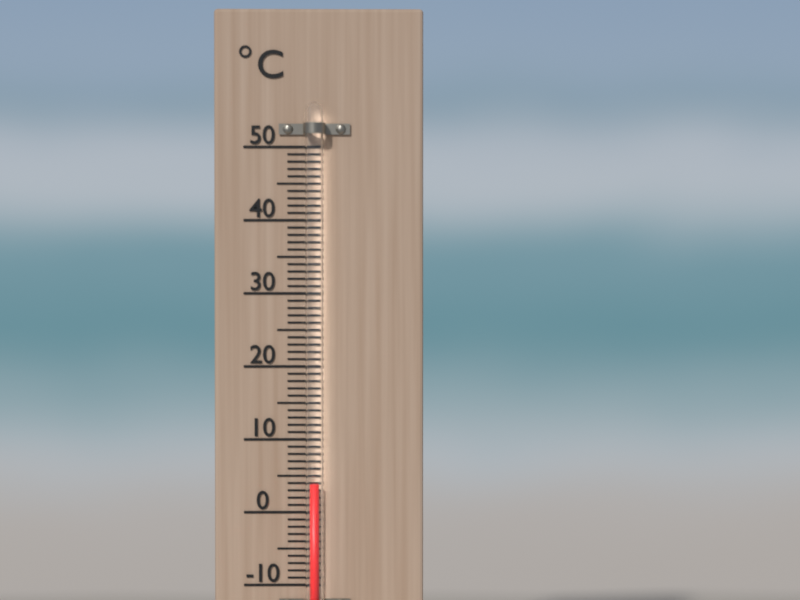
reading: 4 °C
